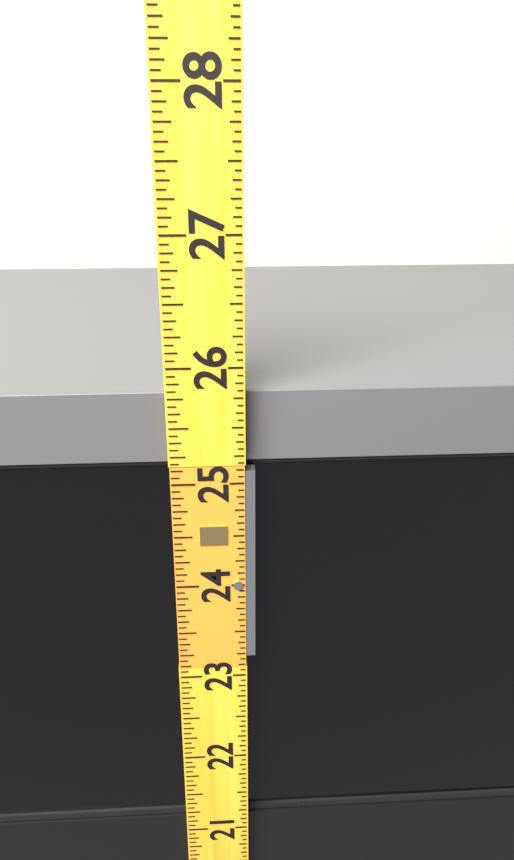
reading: 25.7500 (no unit)
